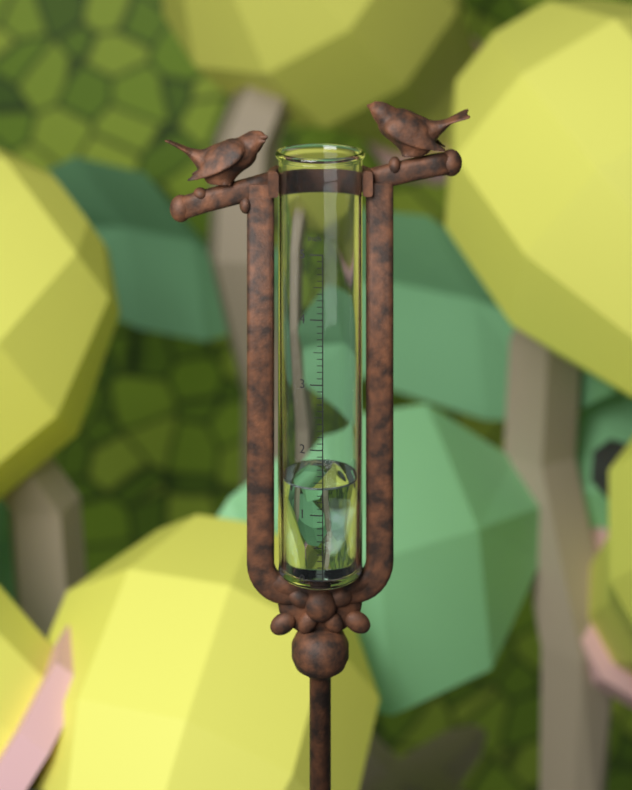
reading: 1.4 in
